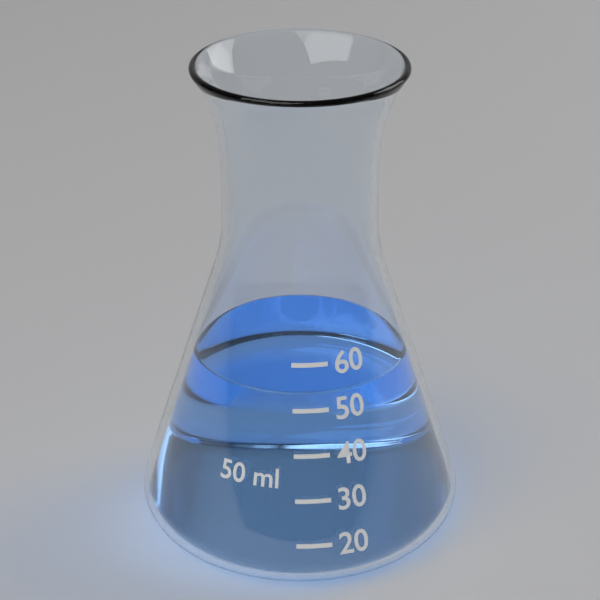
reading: 53 ml
